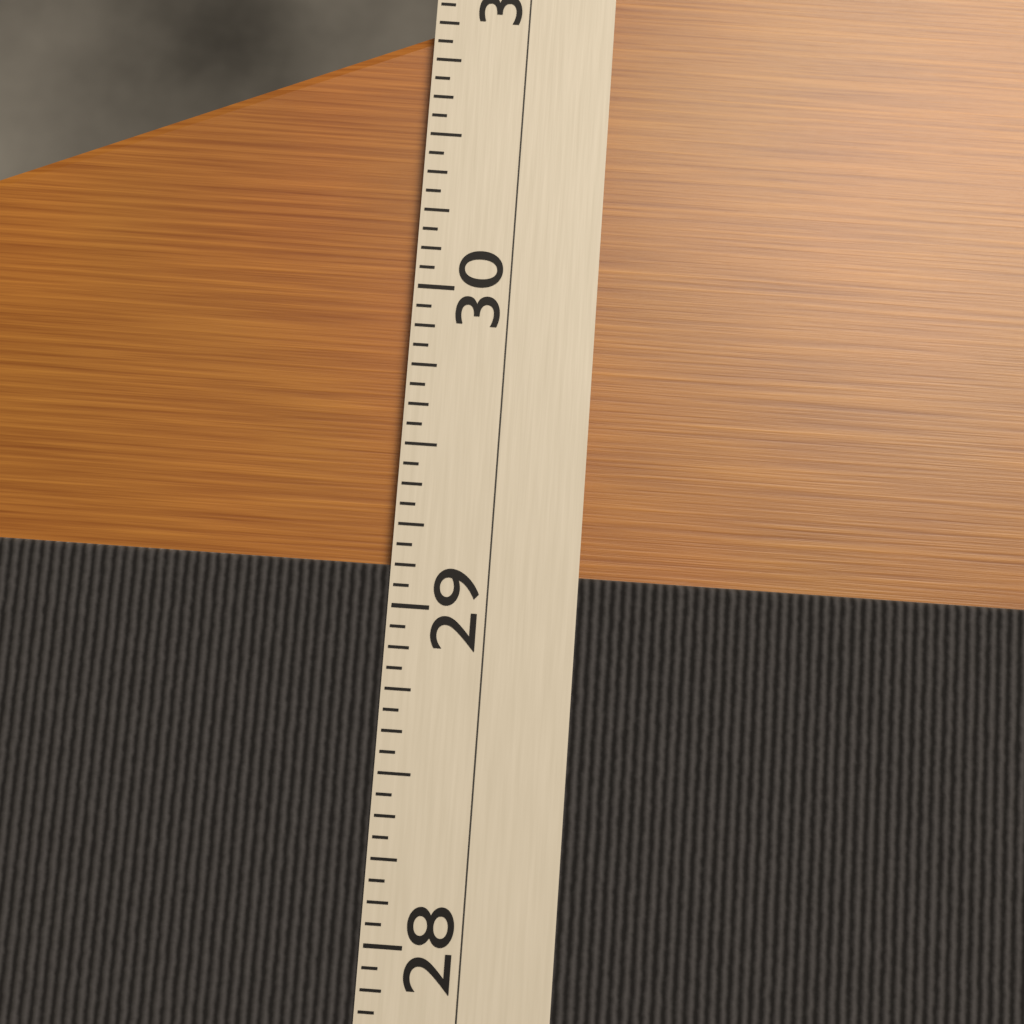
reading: 29.1250 (no unit)
